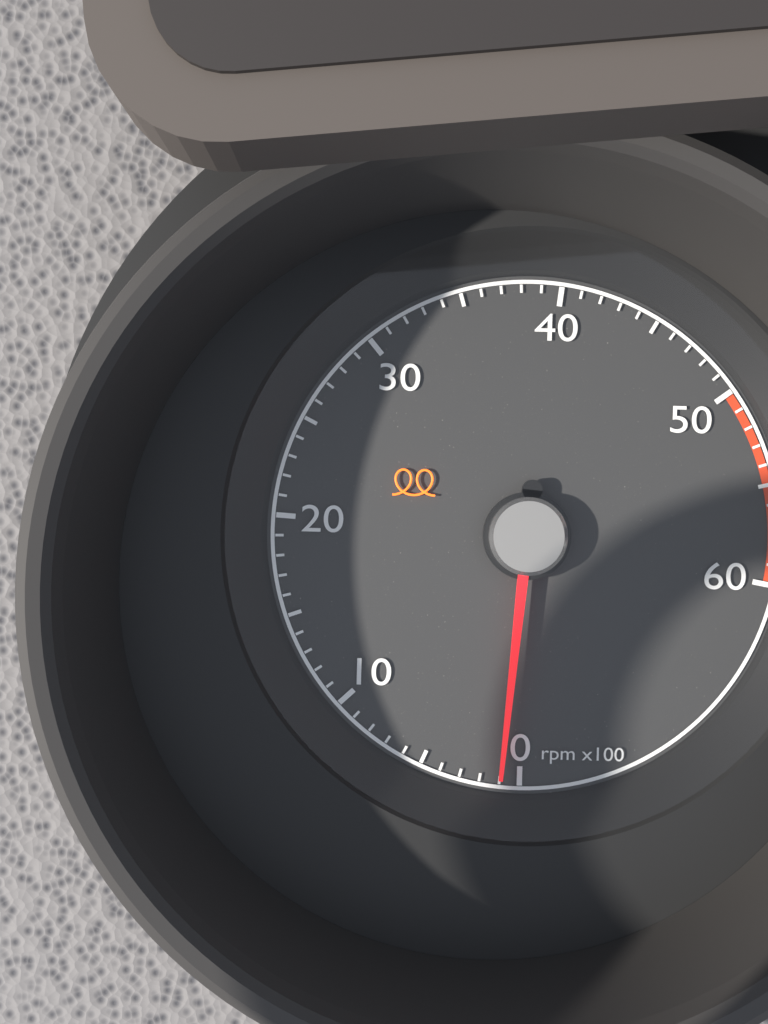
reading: 100 rpm
